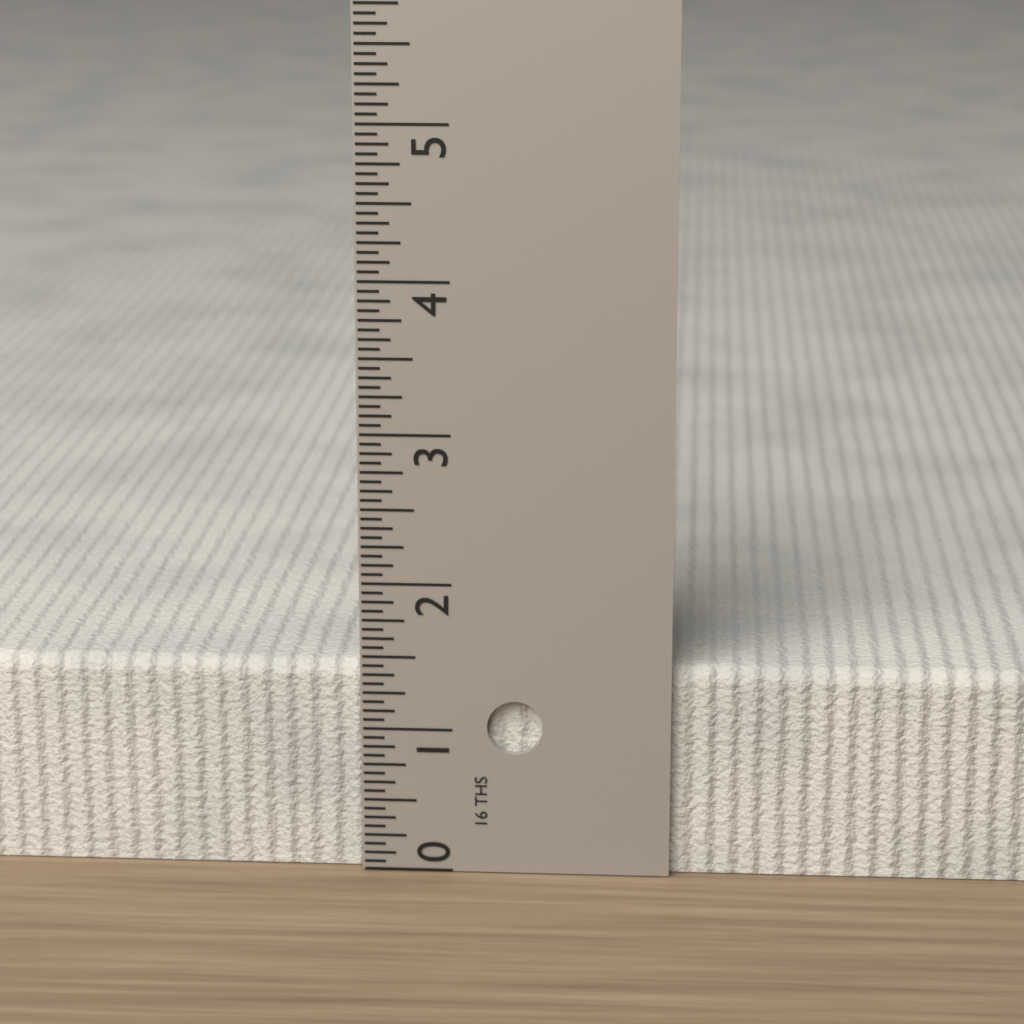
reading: 1.4375 in
